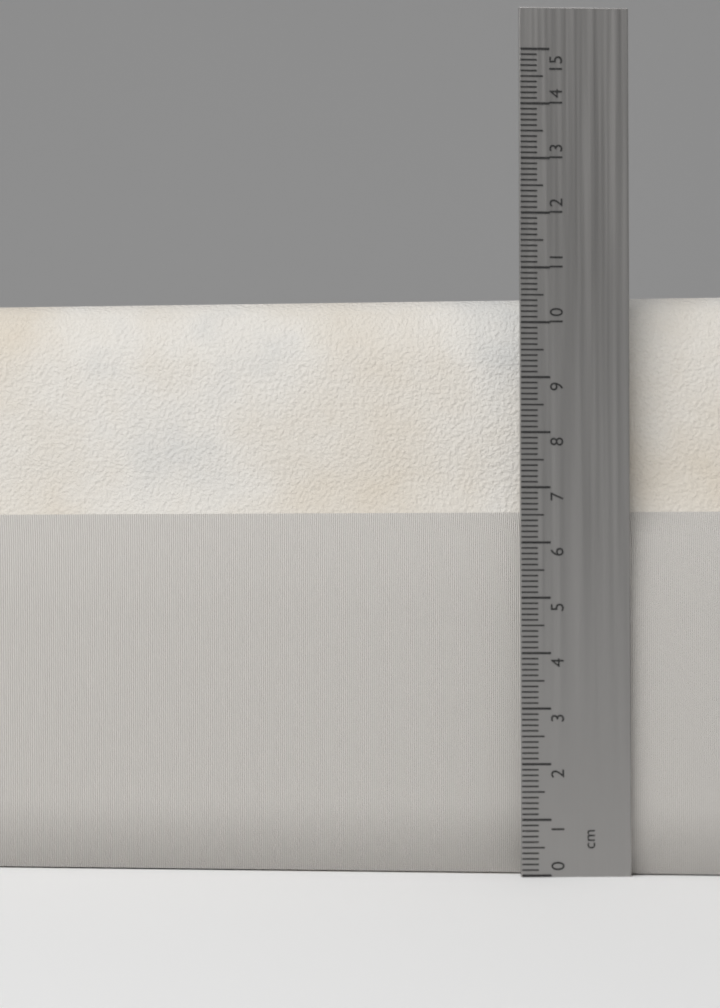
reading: 10.6 cm
